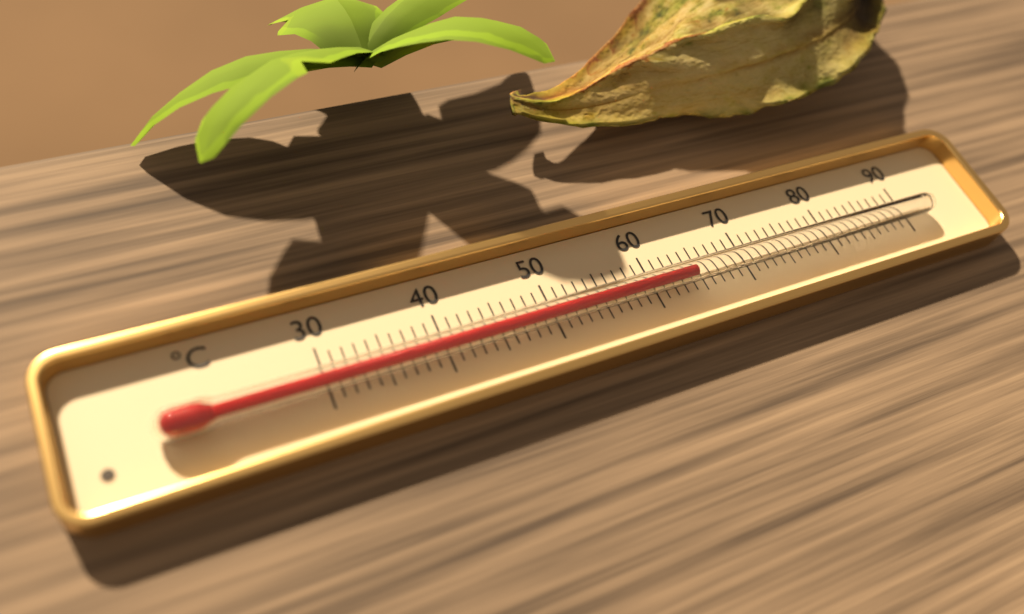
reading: 64 °C
